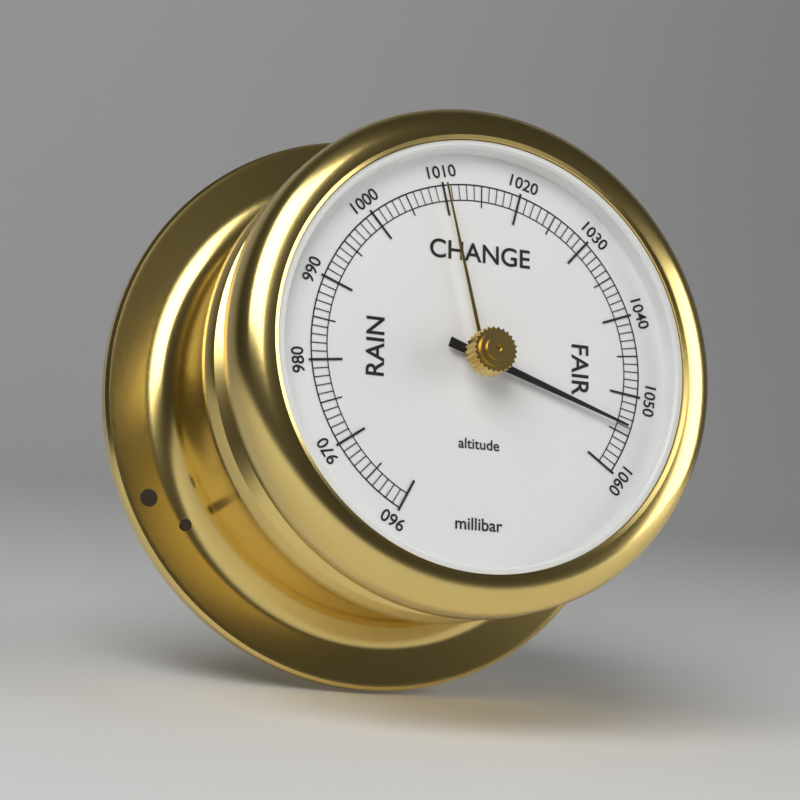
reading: 1054 millibar
